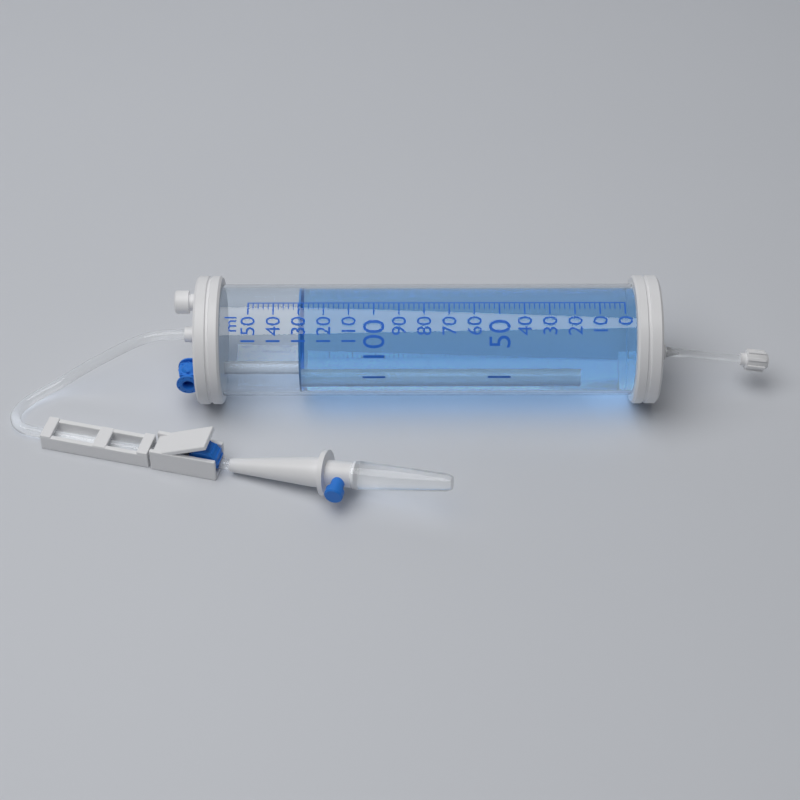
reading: 130 ml
